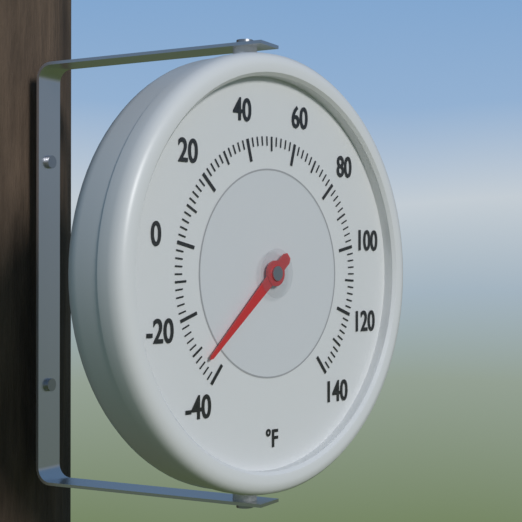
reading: -34 °F
